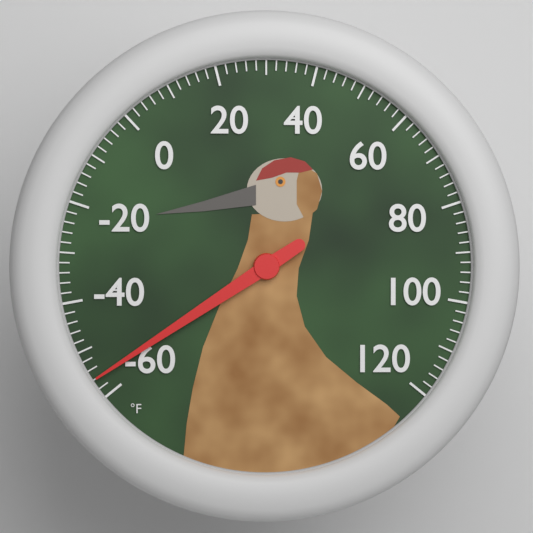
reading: -56 °F
